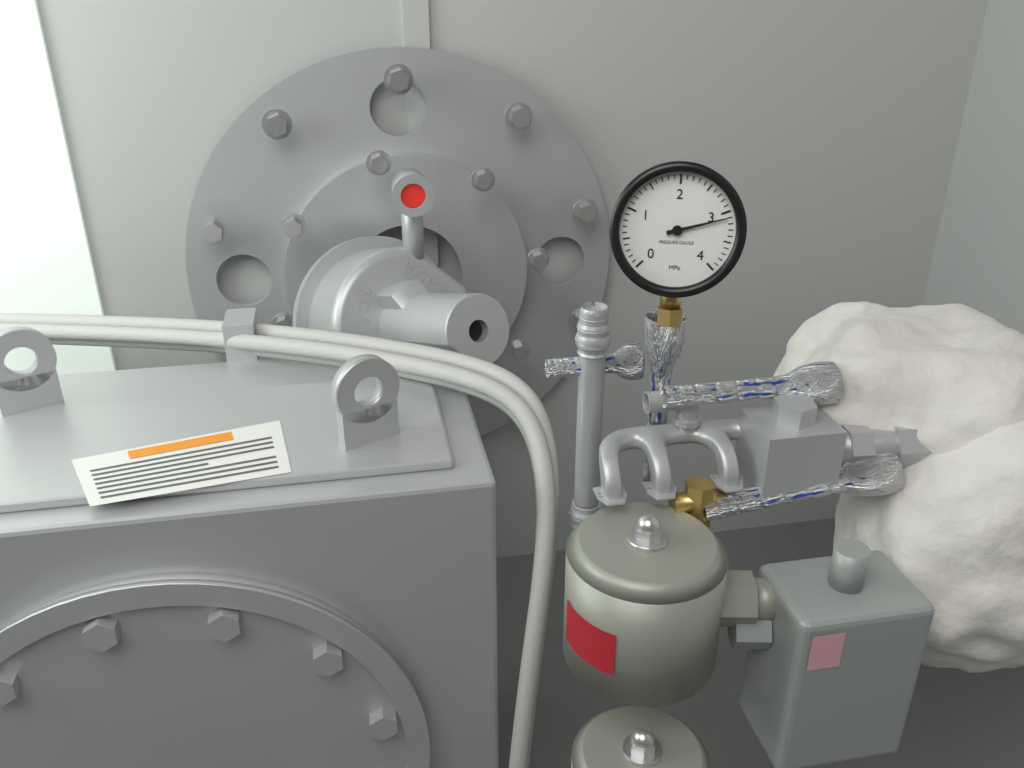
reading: 3.1 MPa
